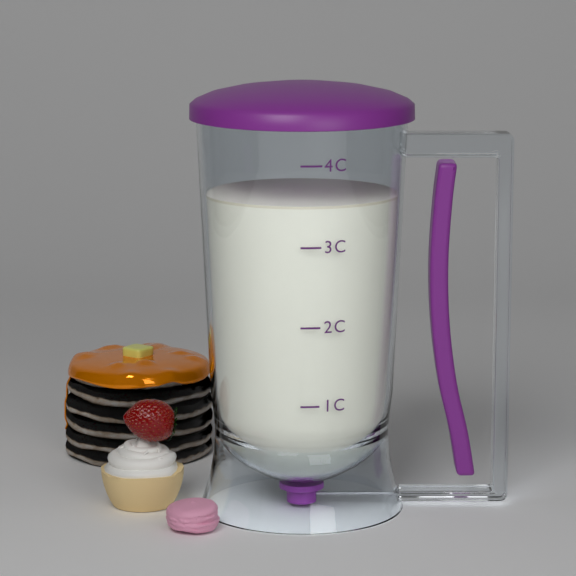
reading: 3.5 C
